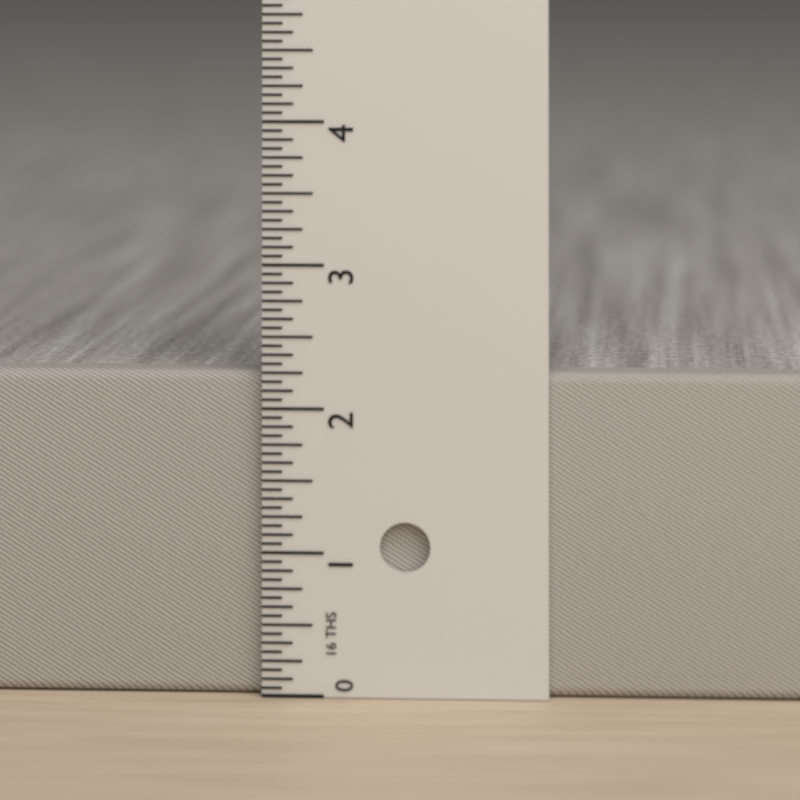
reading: 2.2500 in
